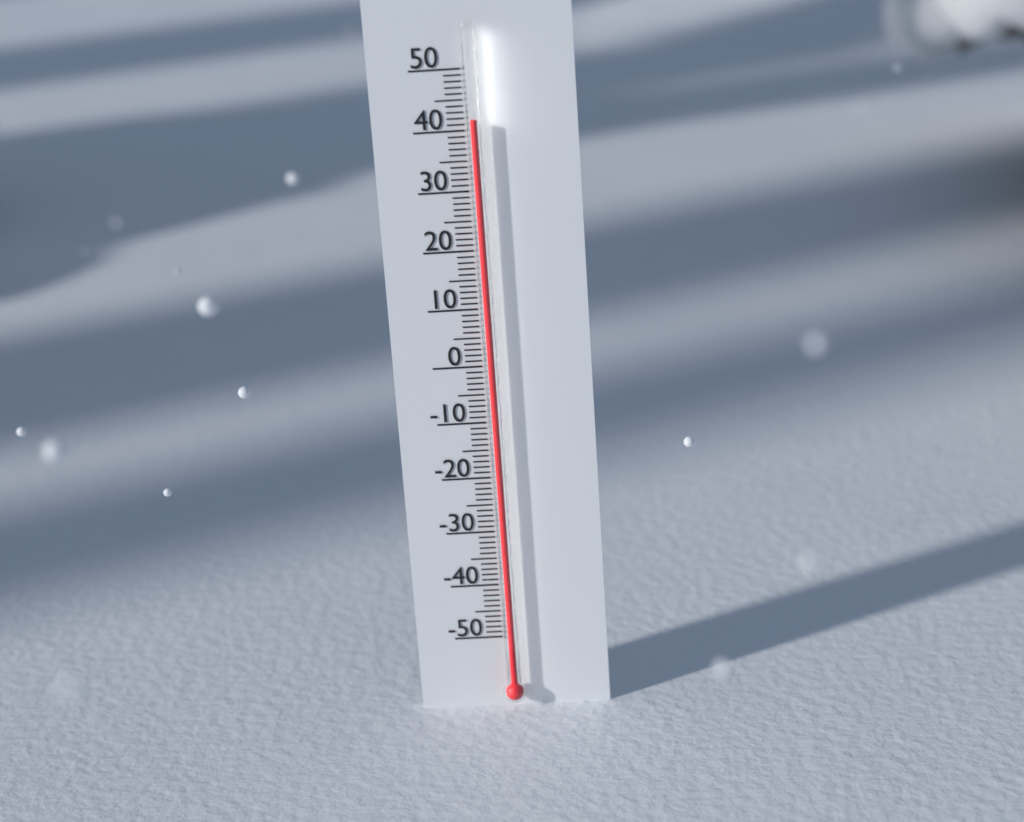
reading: 42 (no unit)
